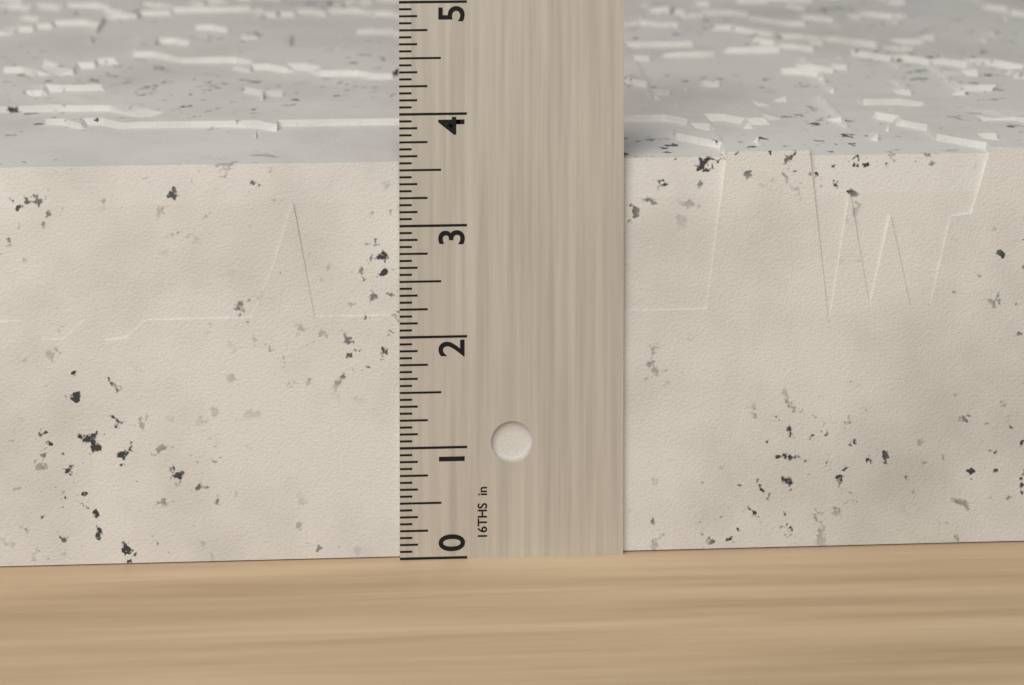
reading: 3.6250 in
